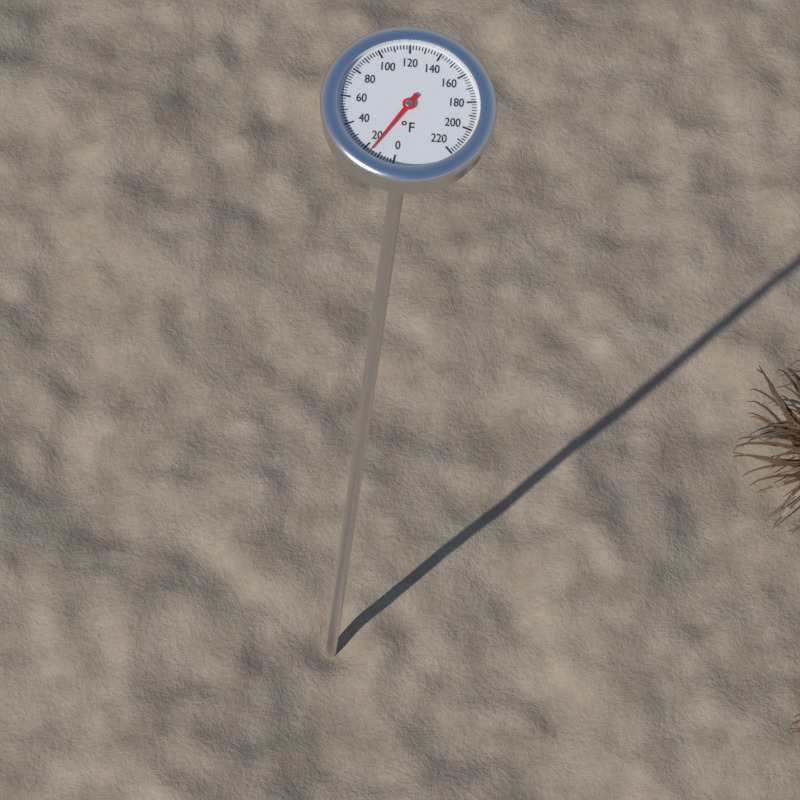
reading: 16 °F
